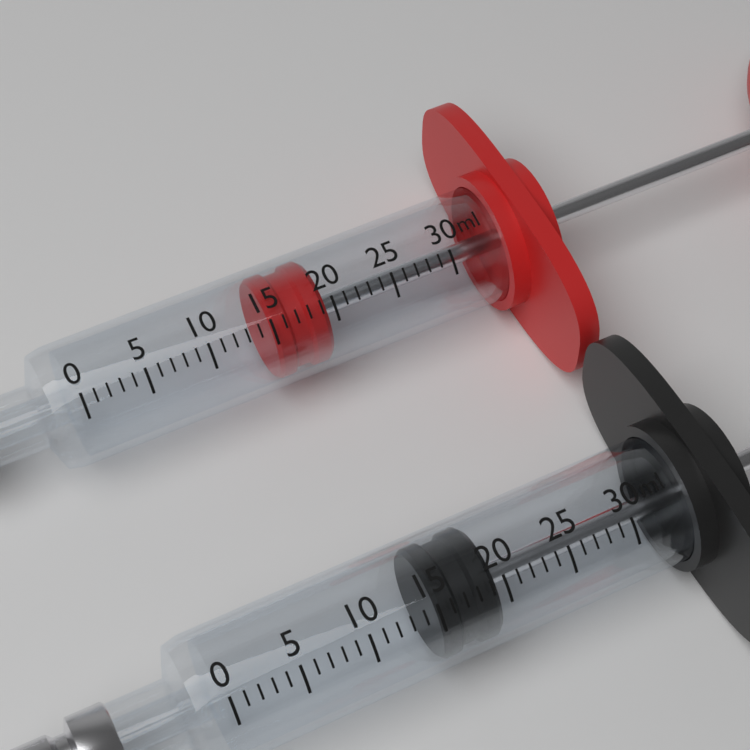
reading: 15 ml
